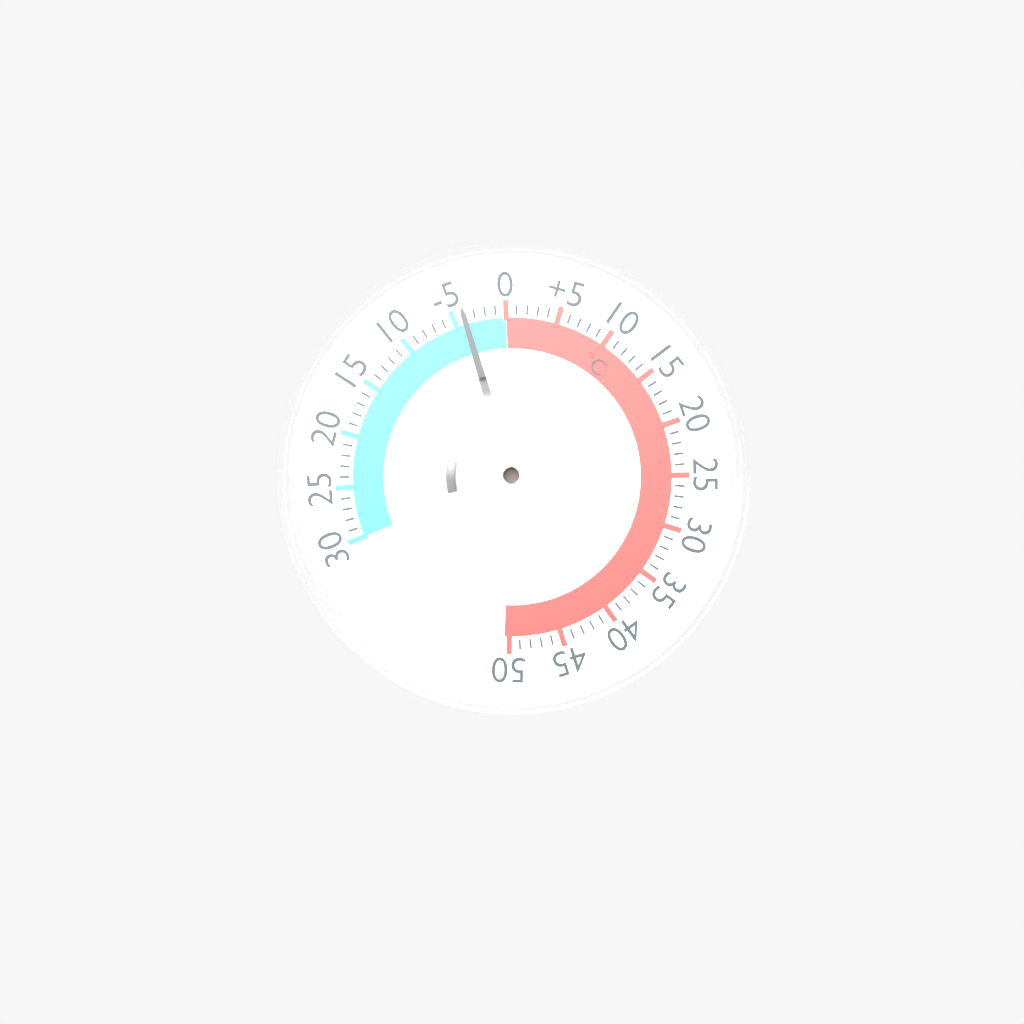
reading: -4 °C
